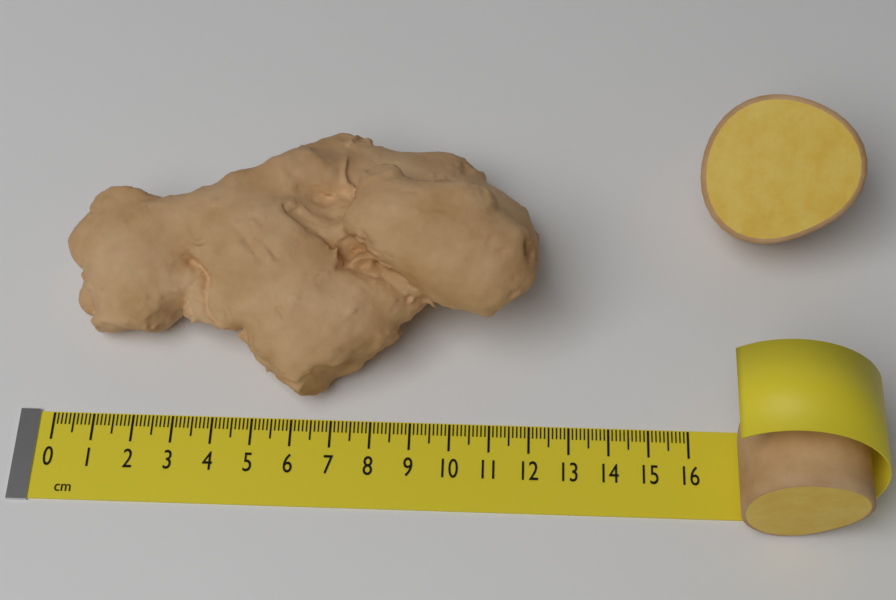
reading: 12.2 cm
